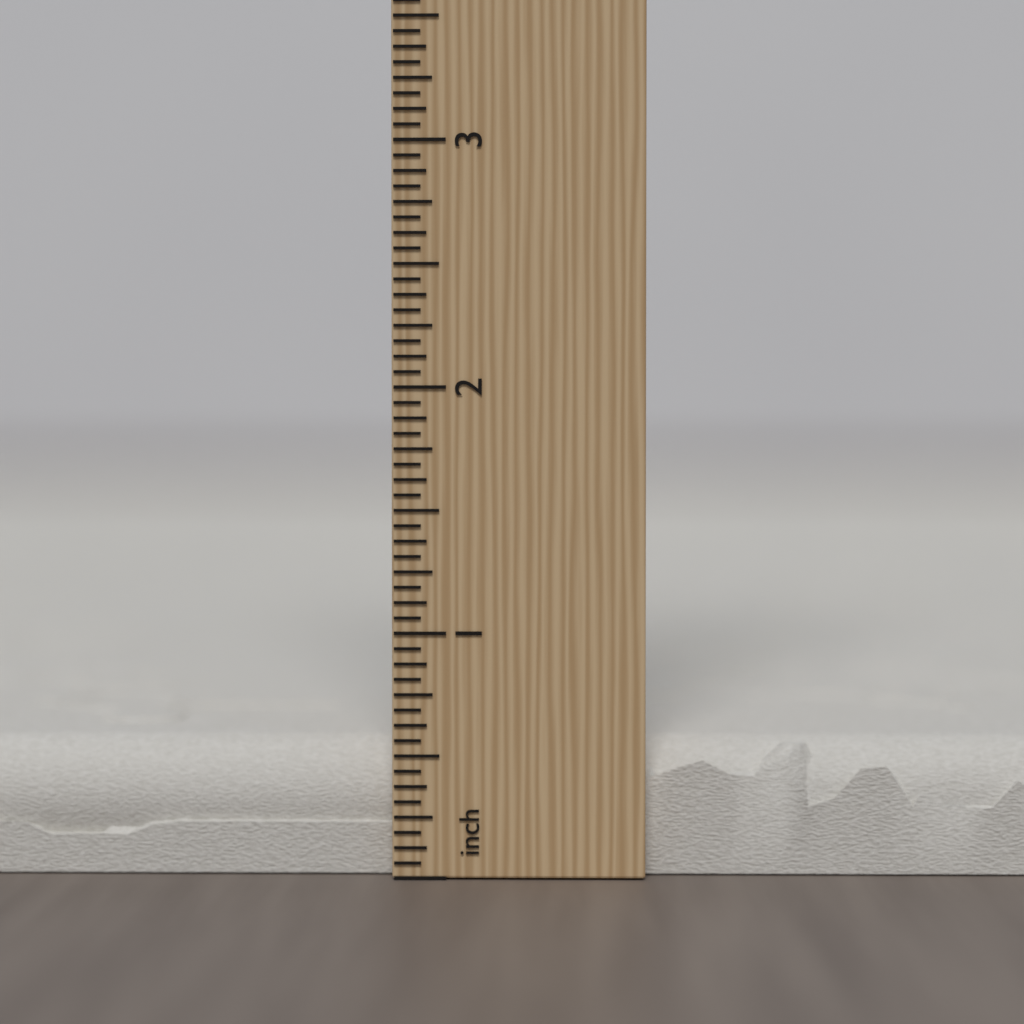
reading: 0.5625 inch
